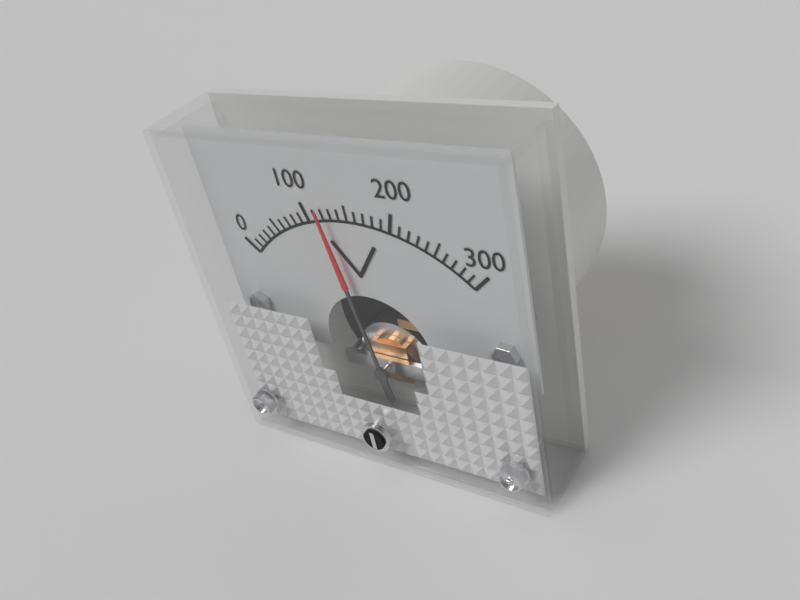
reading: 120 V
